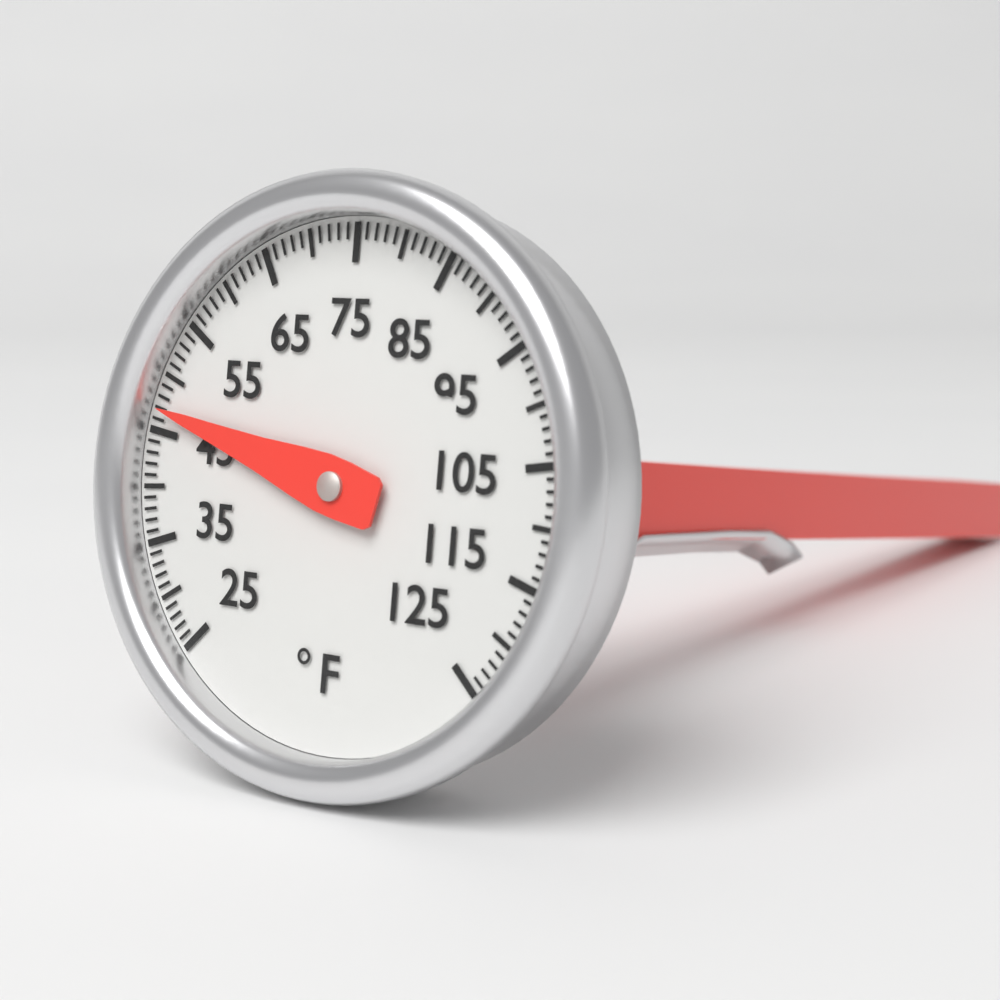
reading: 47 °F
